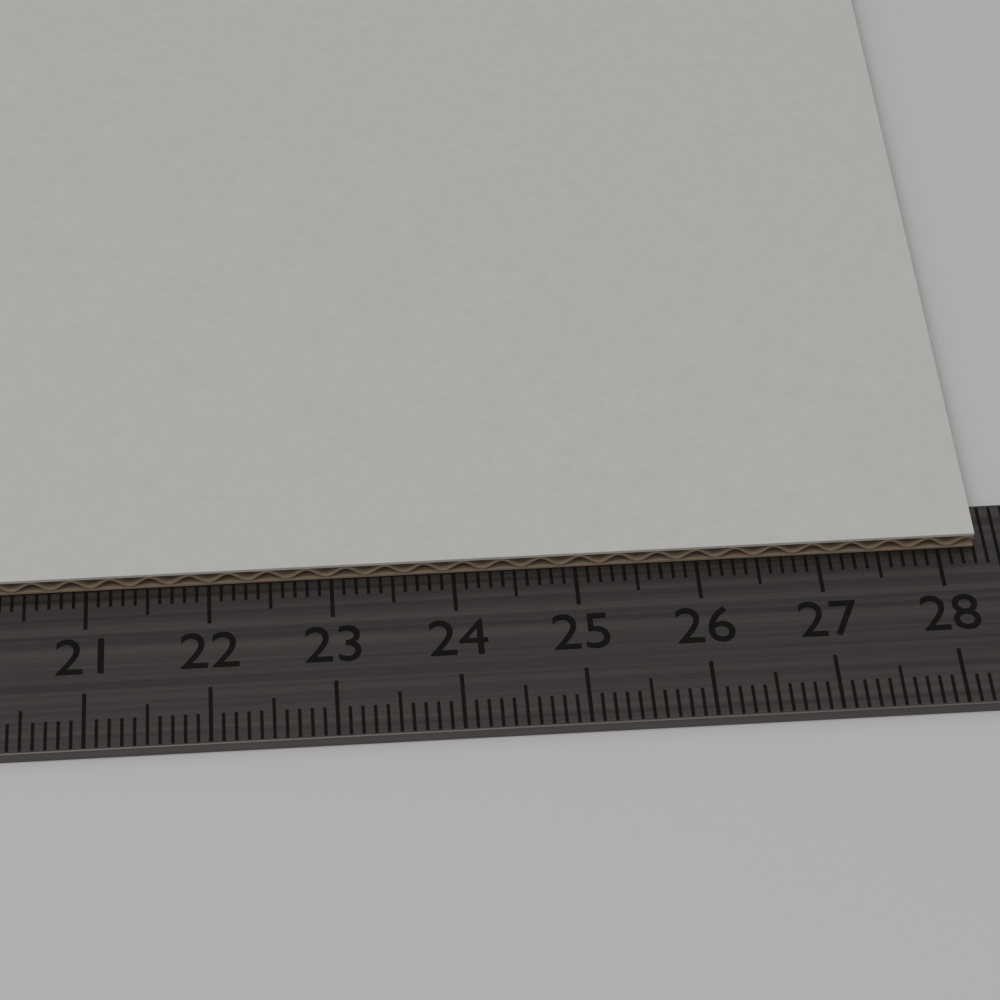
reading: 28.3 cm
